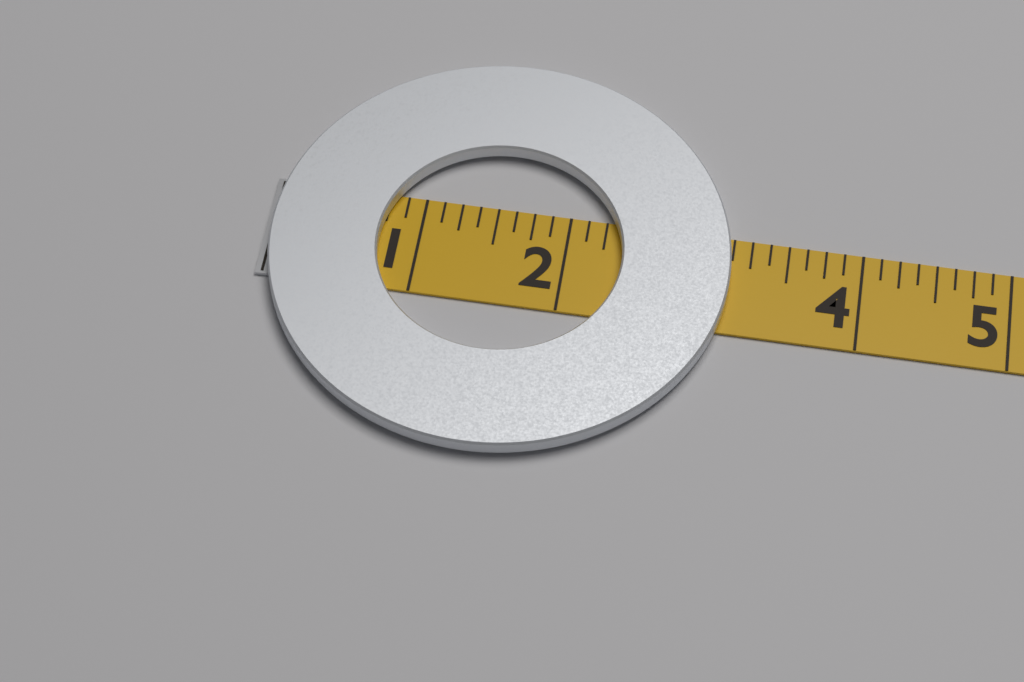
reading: 3.125 (no unit)
